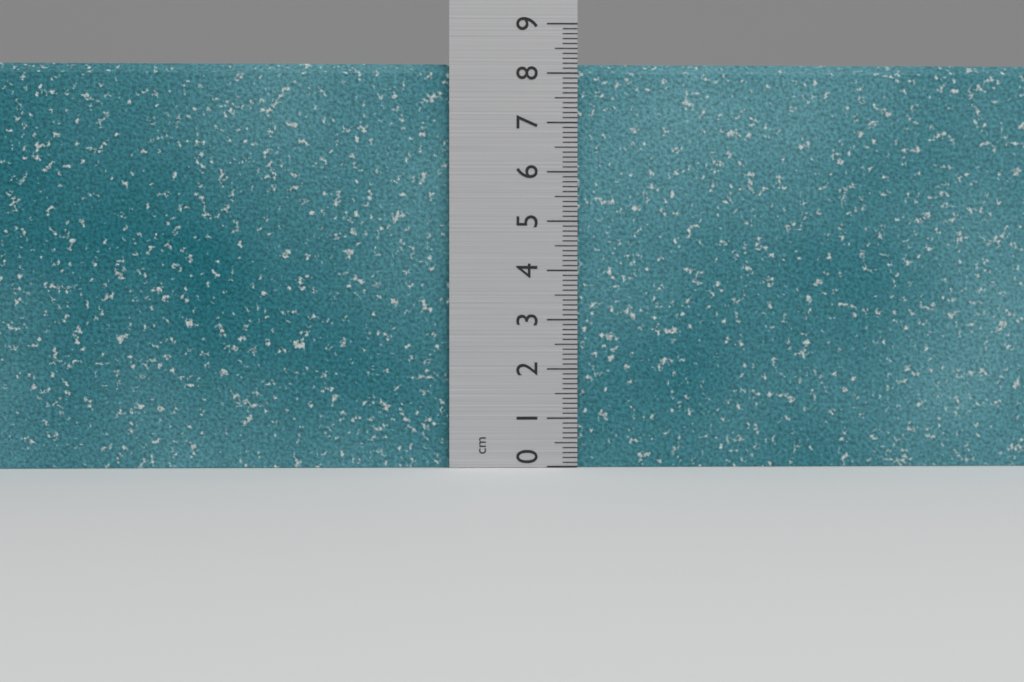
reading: 8.2 cm
